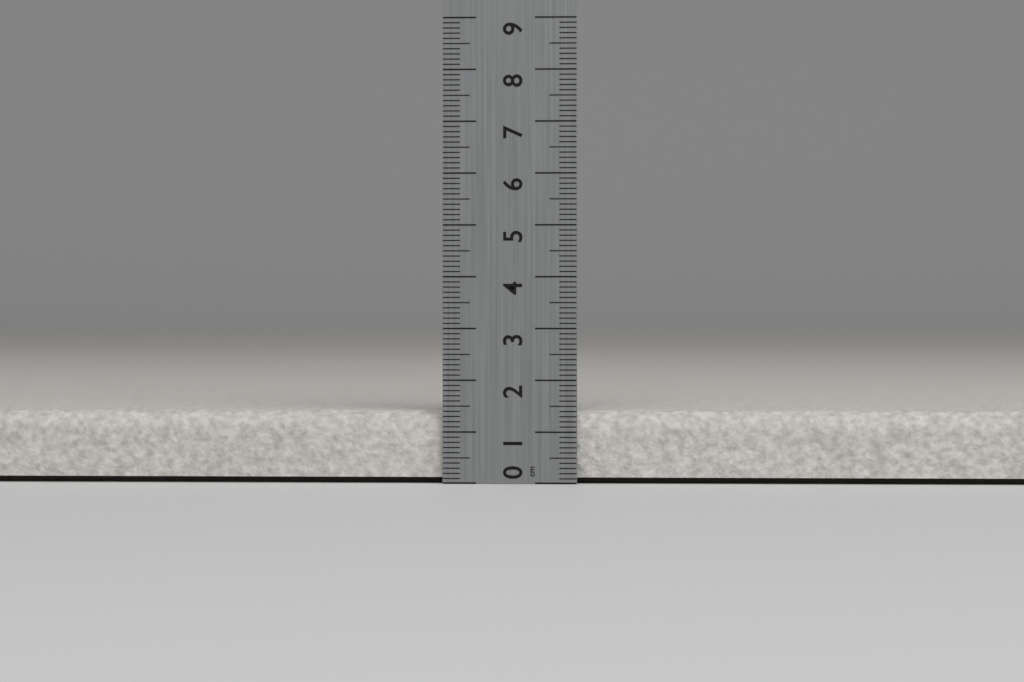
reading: 1.4 cm
